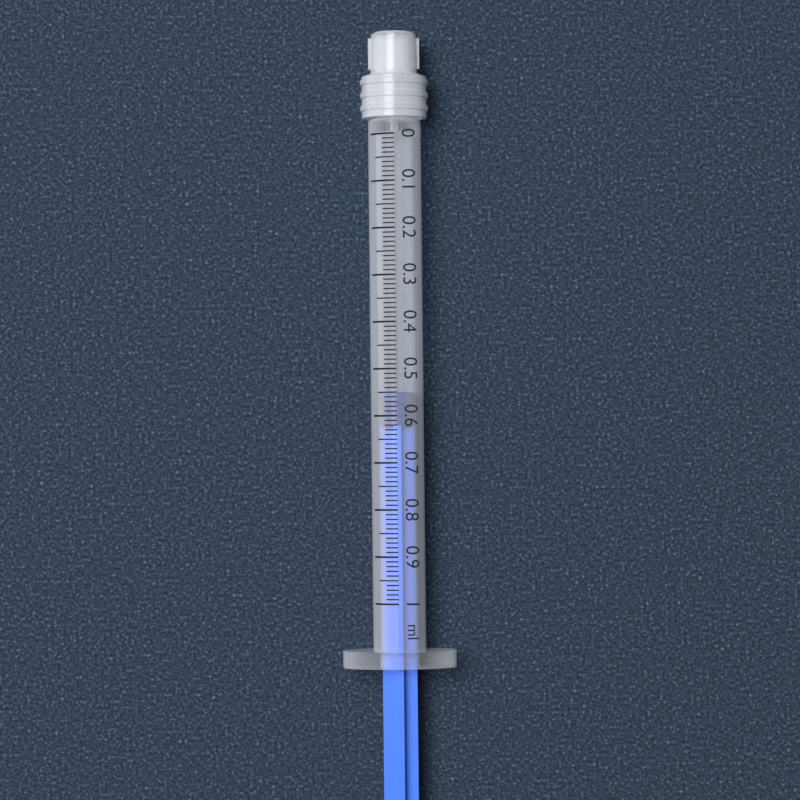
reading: 0.55 ml
